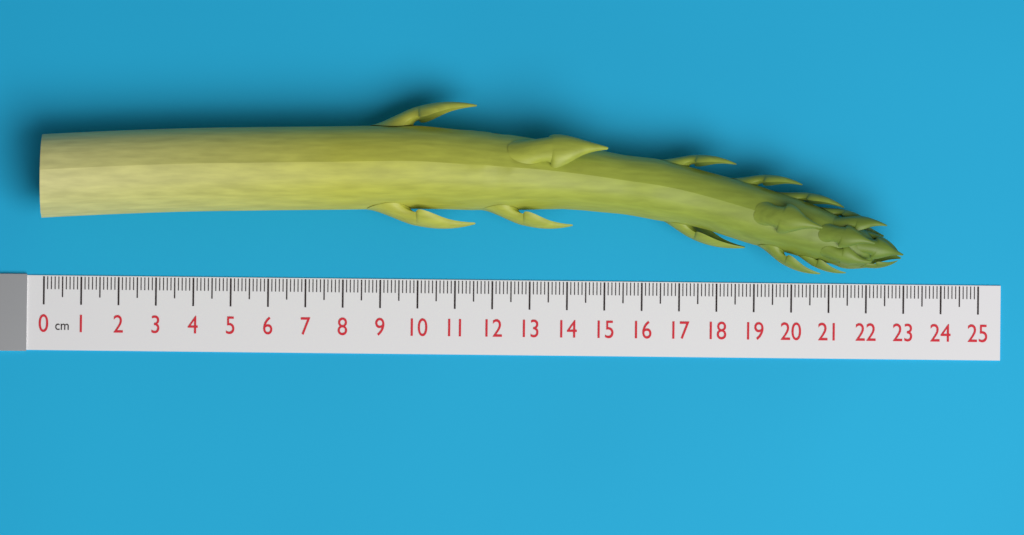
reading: 22.9 cm
